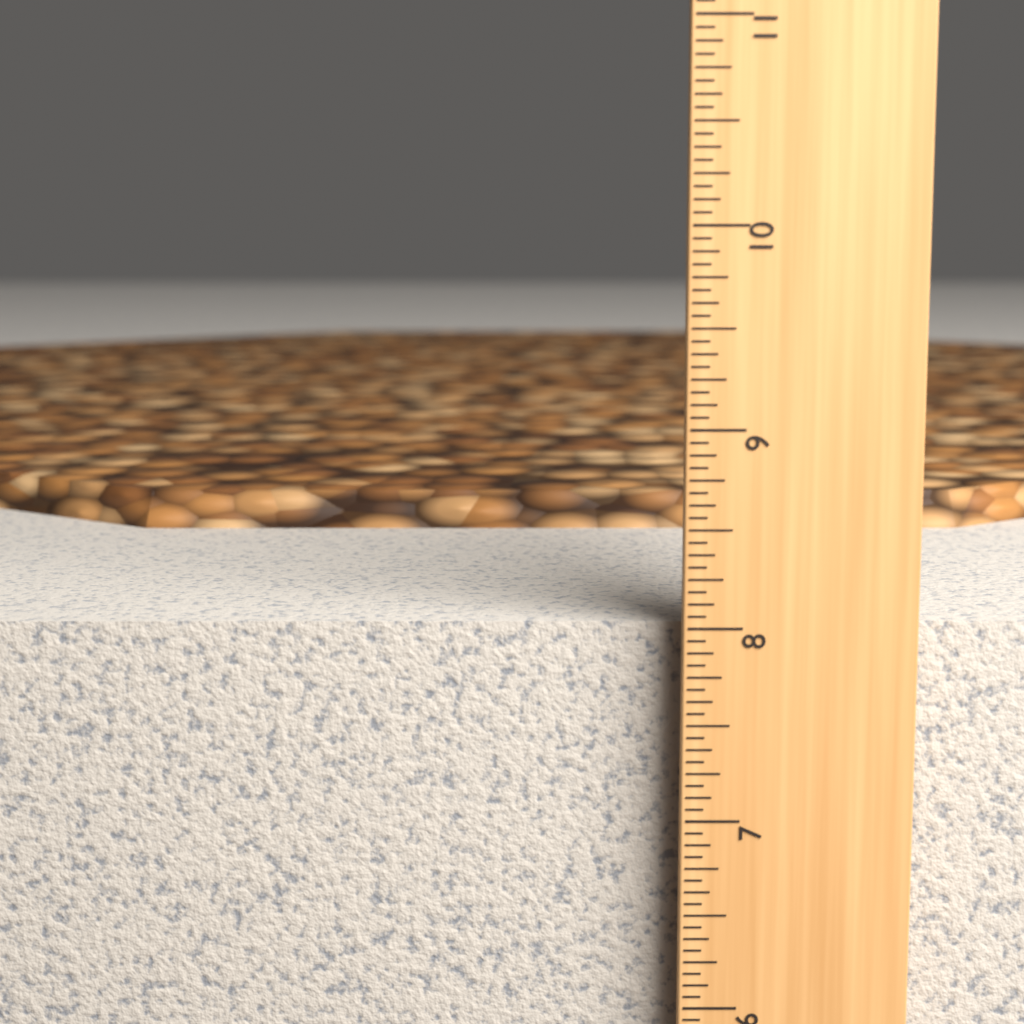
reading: 8.0000 in
